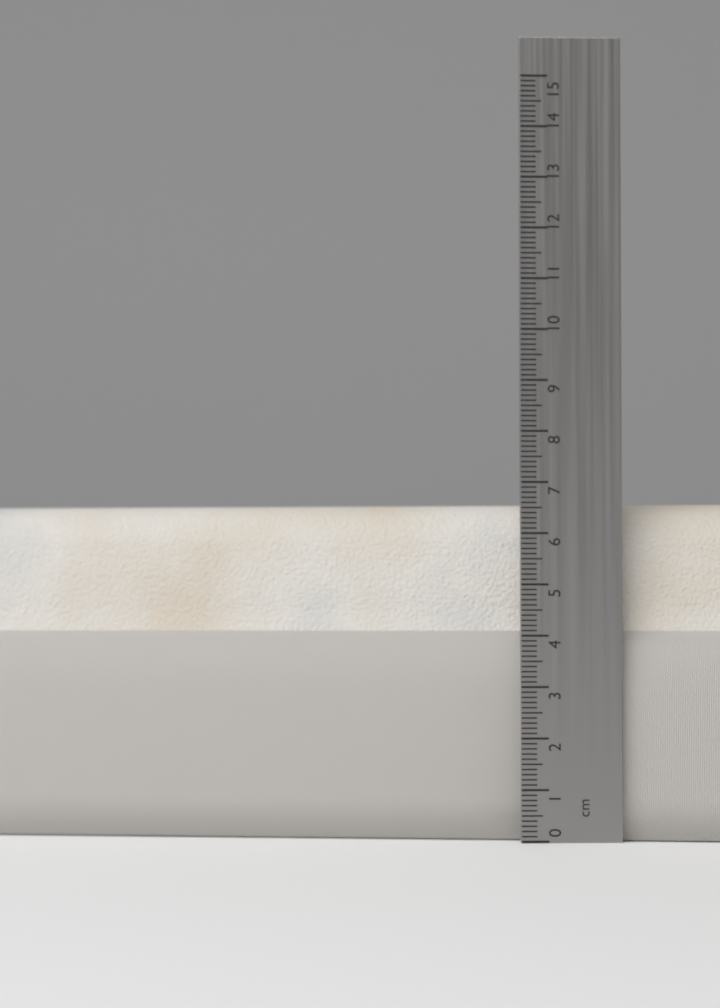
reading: 6.6 cm
